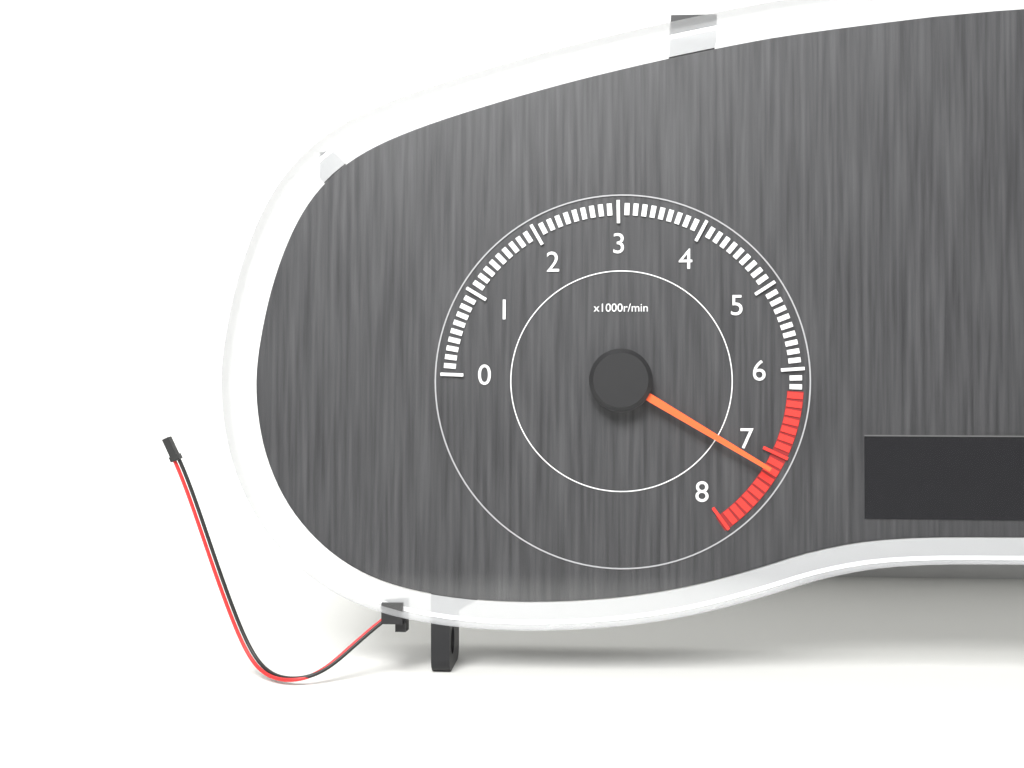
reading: 7200 r/min
